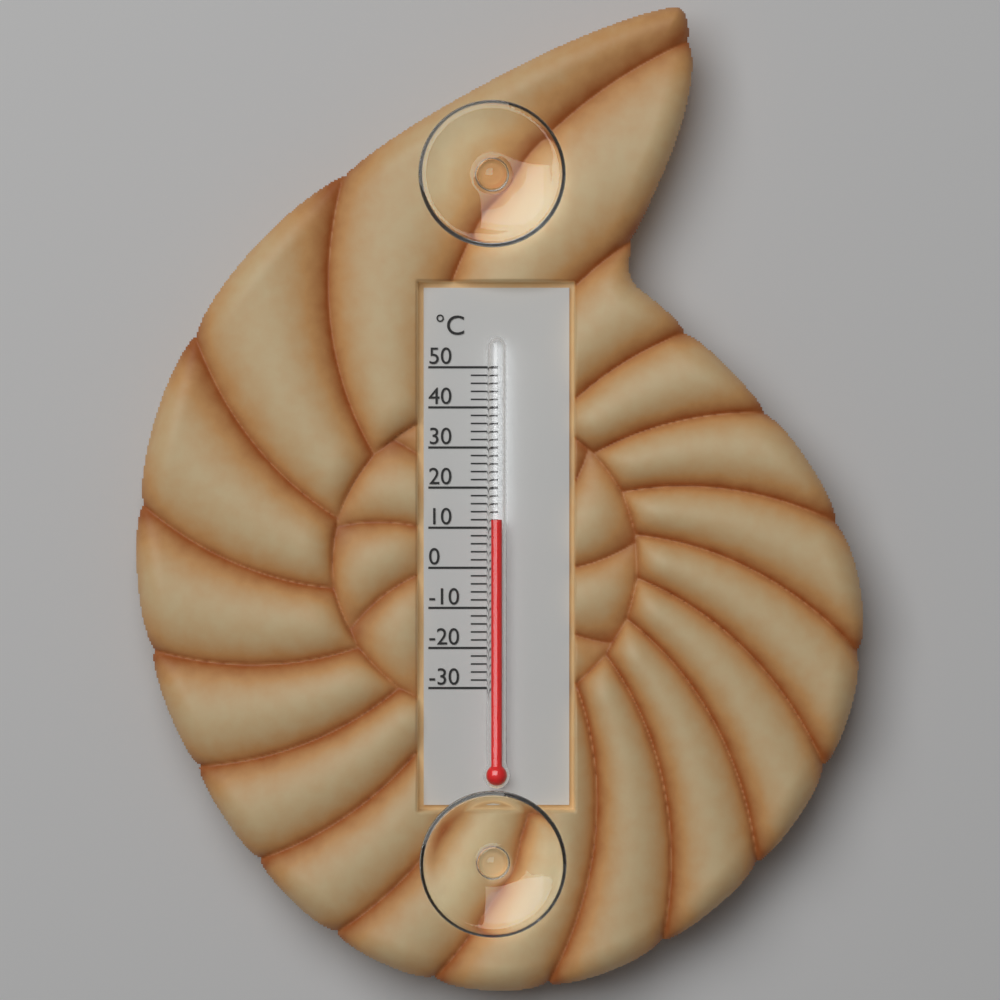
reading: 12 °C
